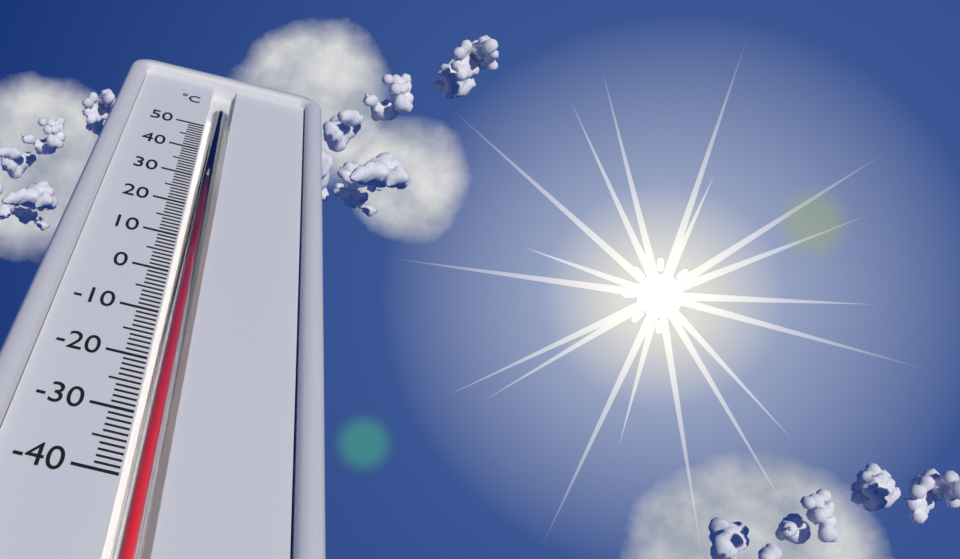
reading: 30 °C
